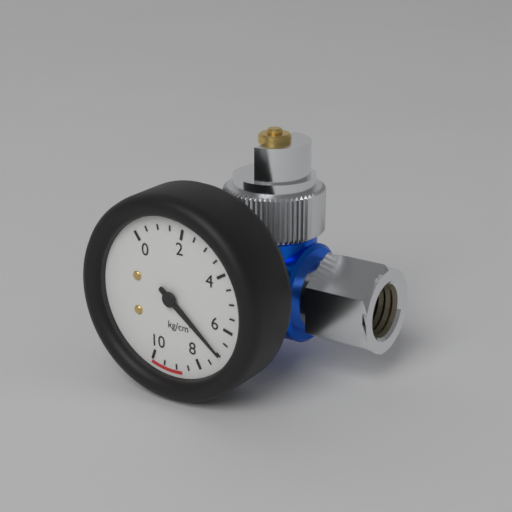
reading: 7.0 kg/cm²
